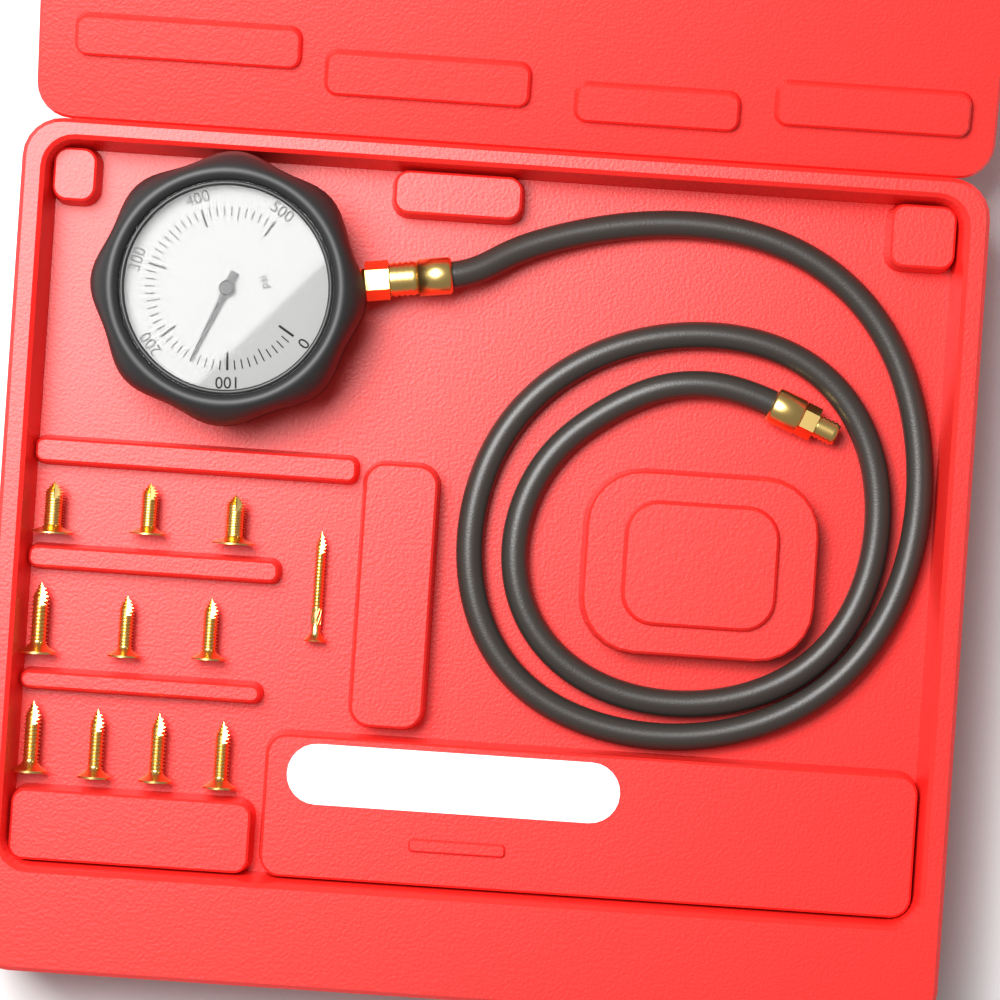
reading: 150 psi
